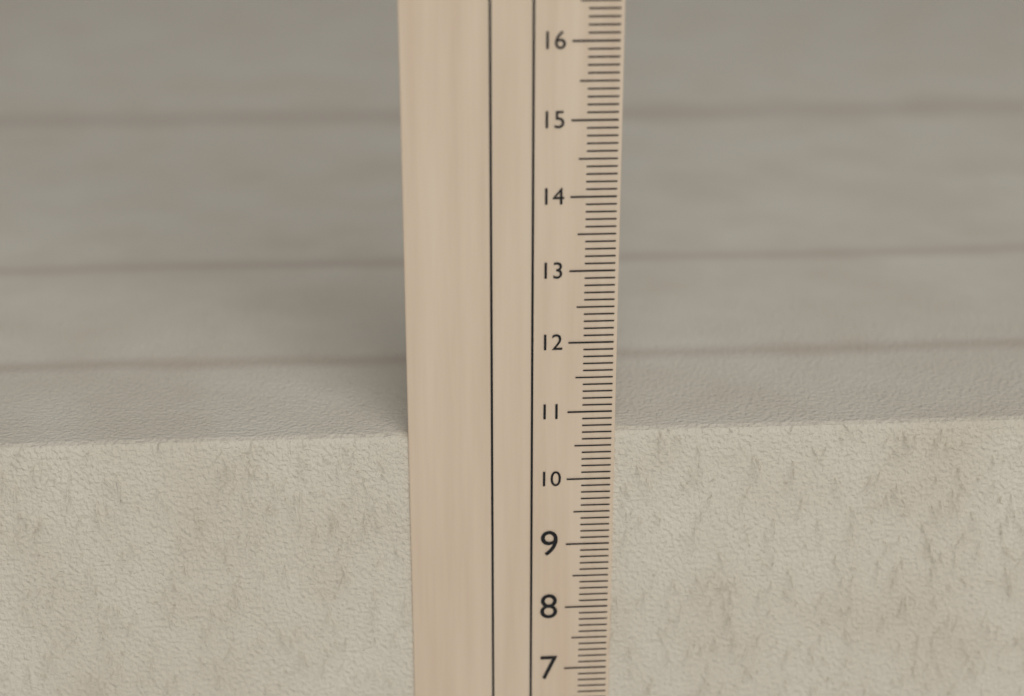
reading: 10.7 cm
